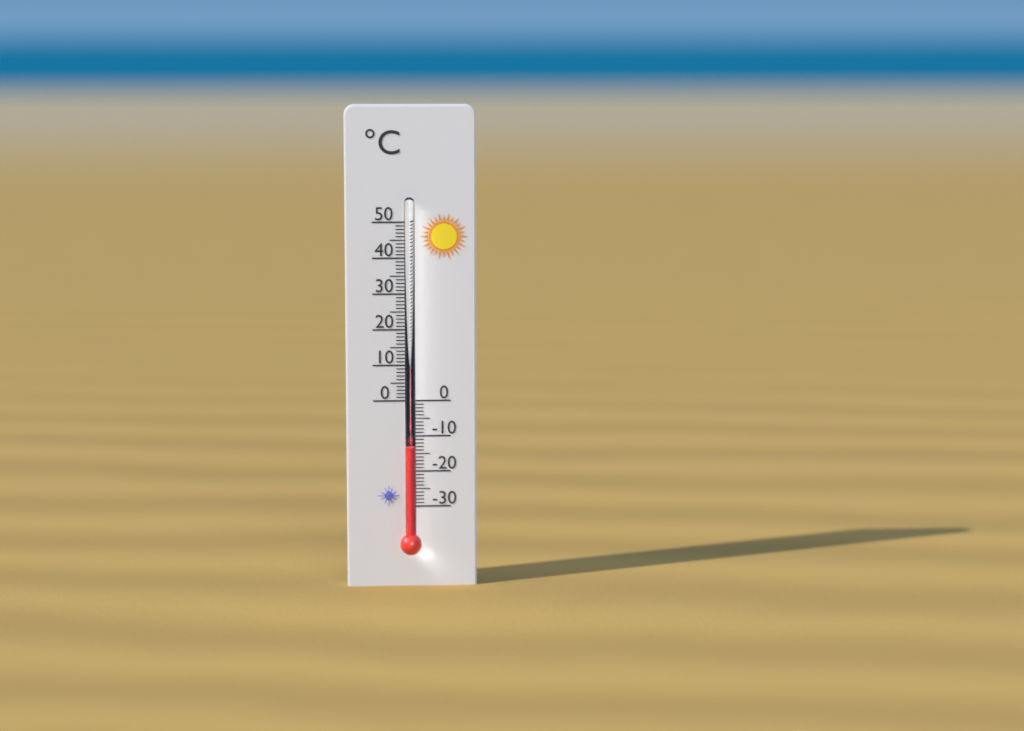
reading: -13 °C
